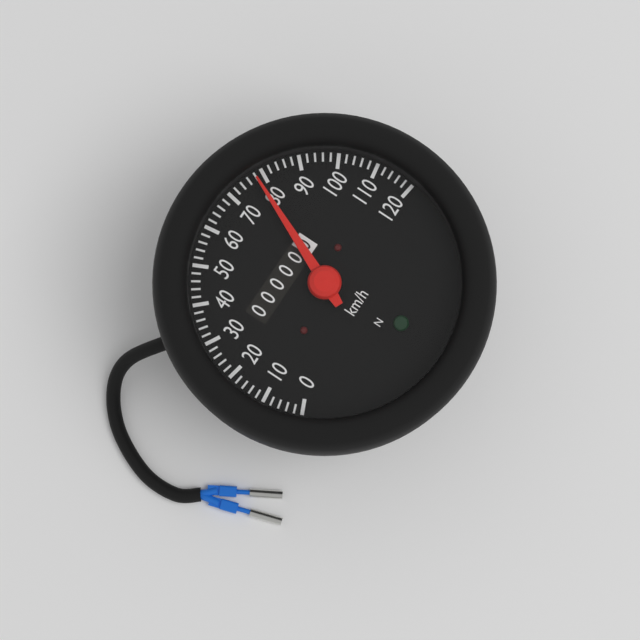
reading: 78 km/h
